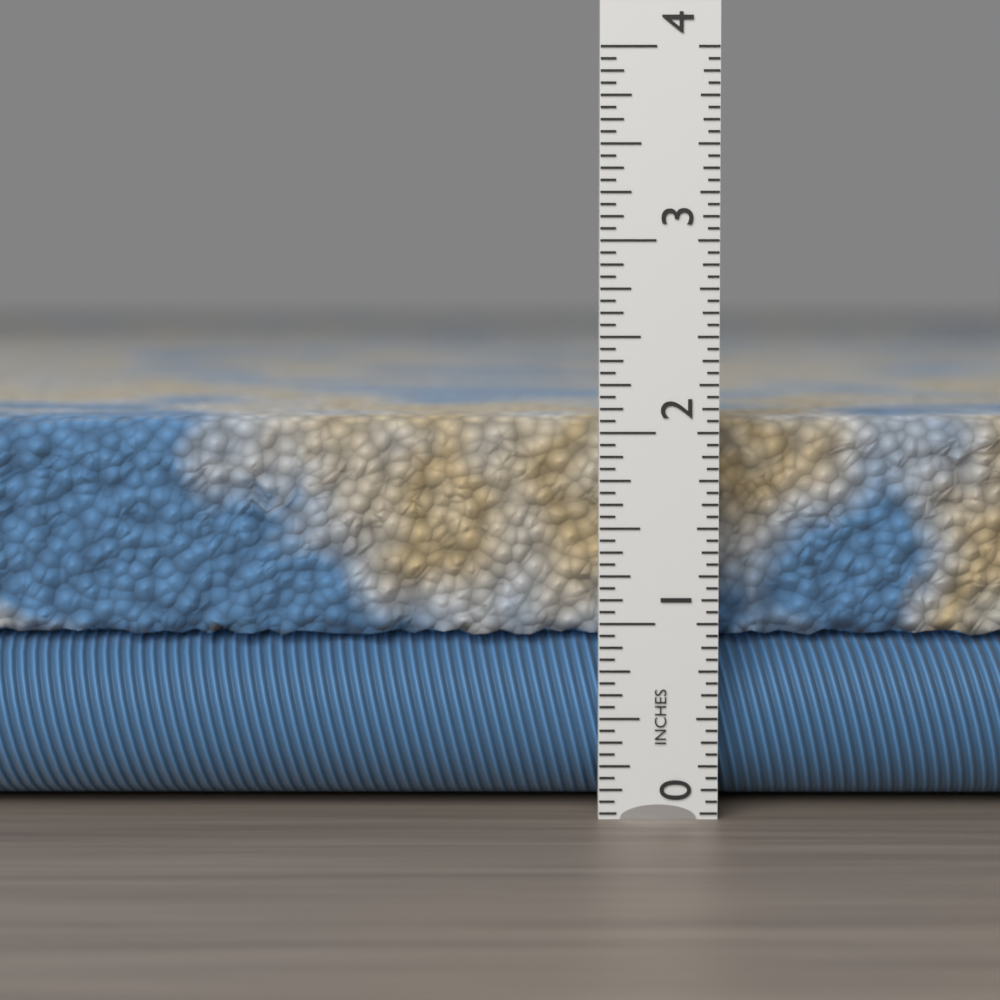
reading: 2.0625 in
